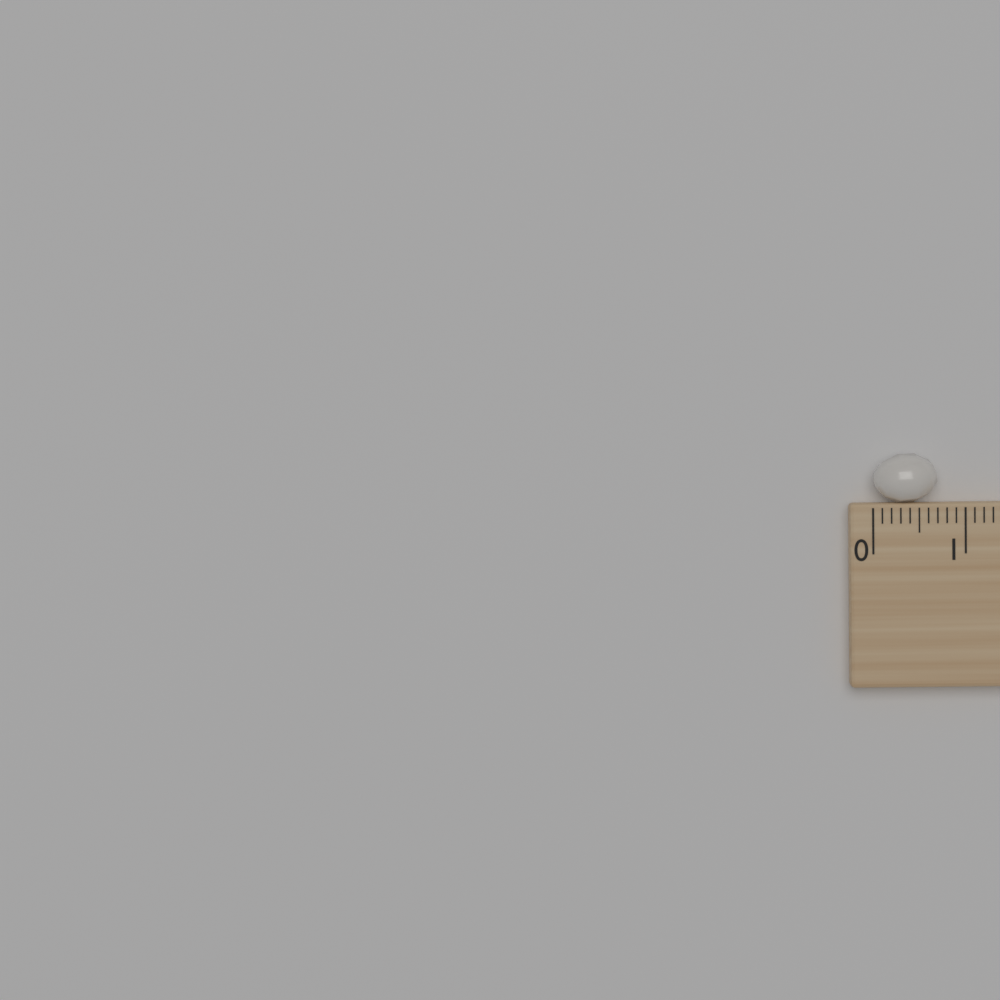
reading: 0.7 (no unit)
